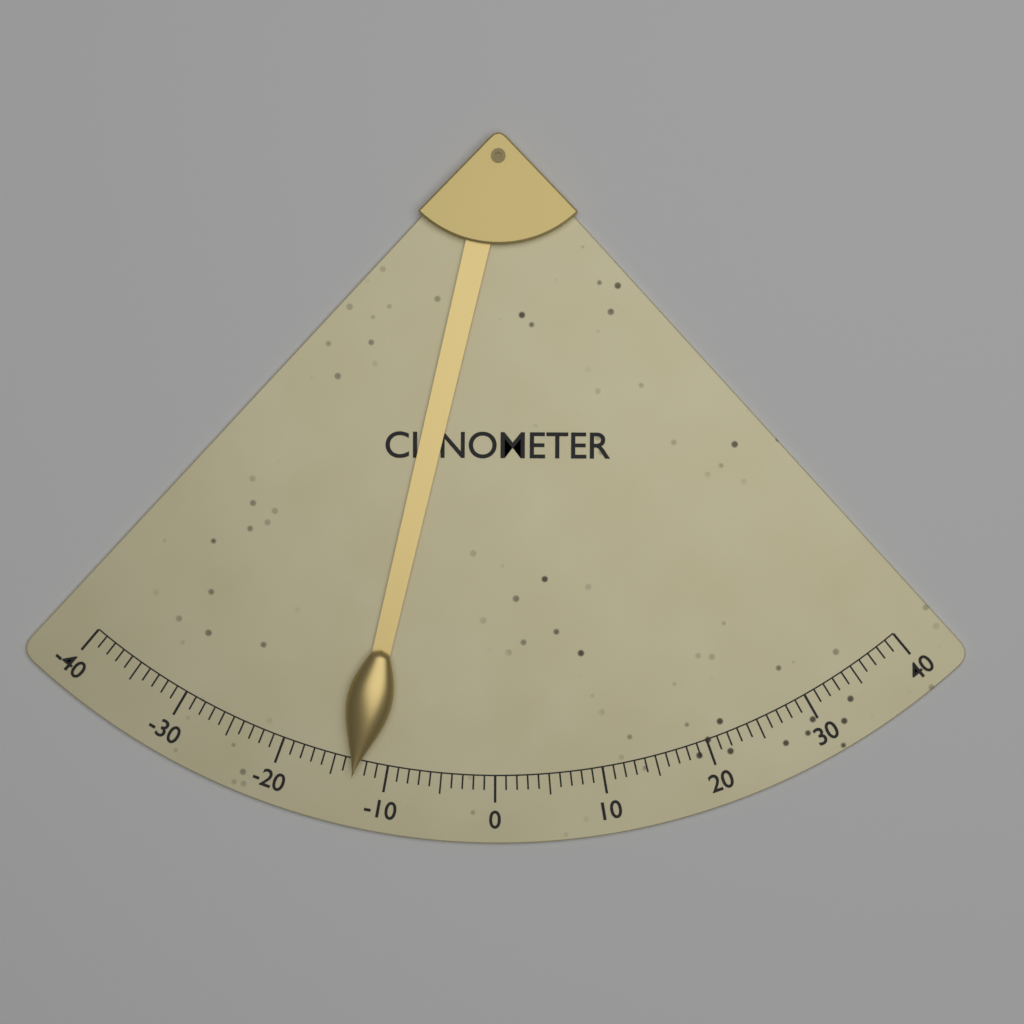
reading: -13 (no unit)
